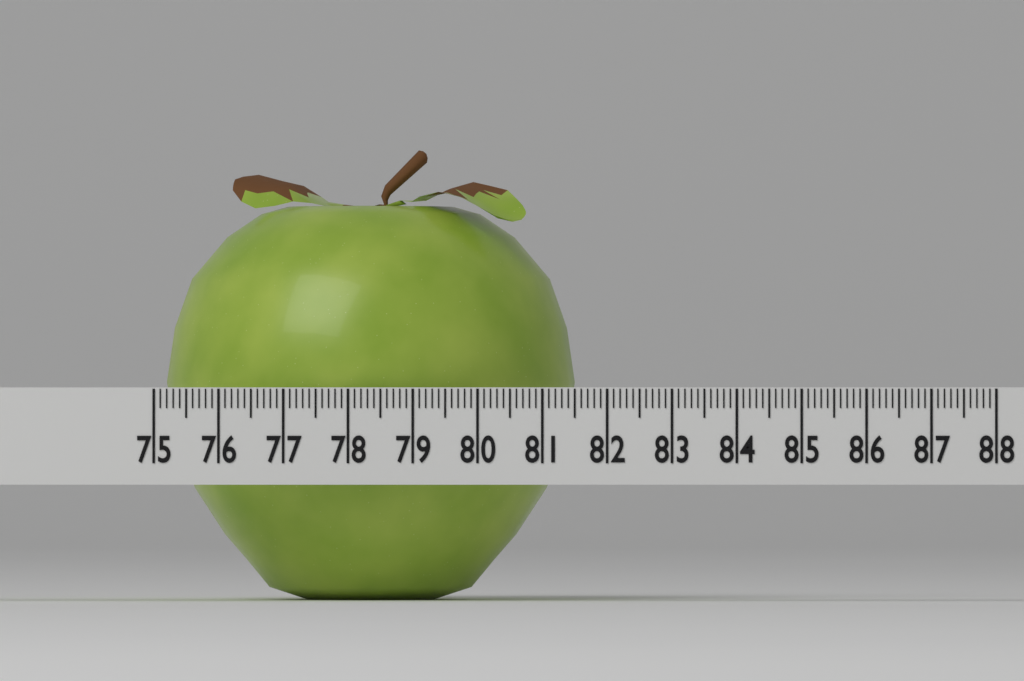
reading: 81.4 (no unit)
